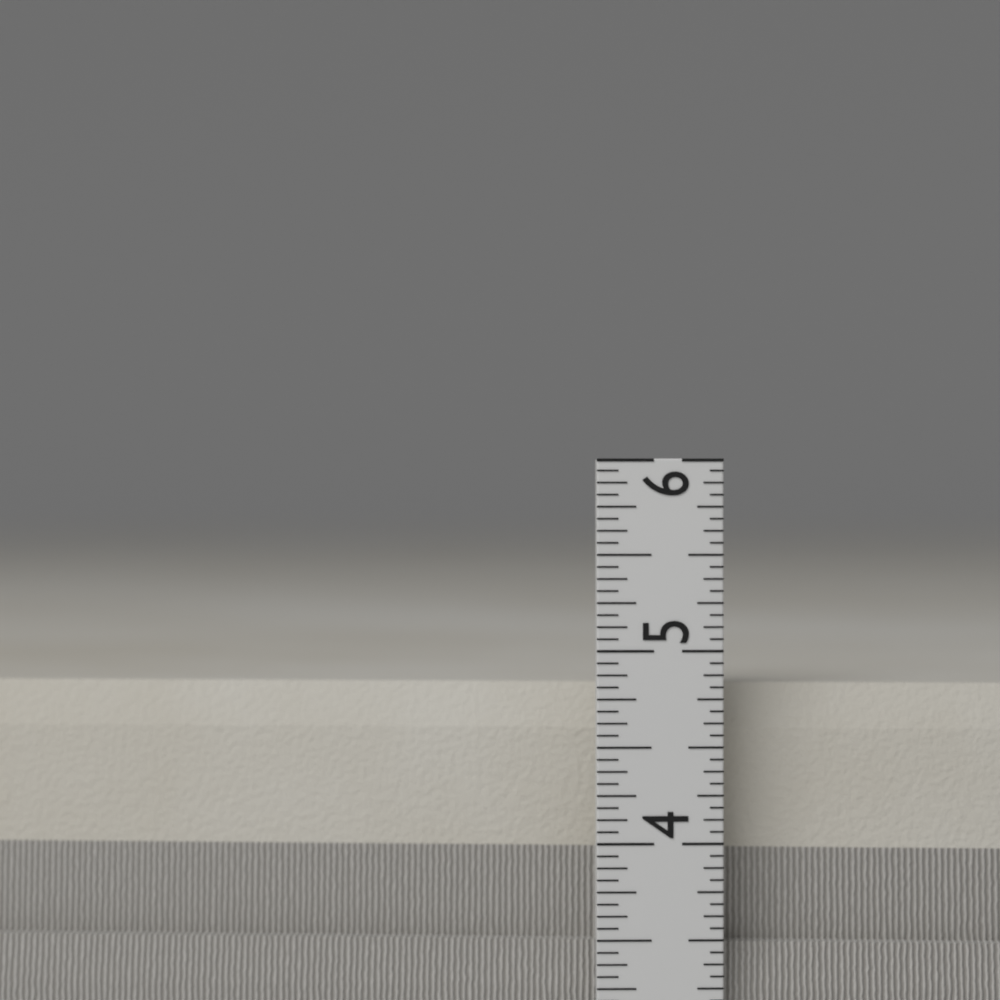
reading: 4.8125 in
